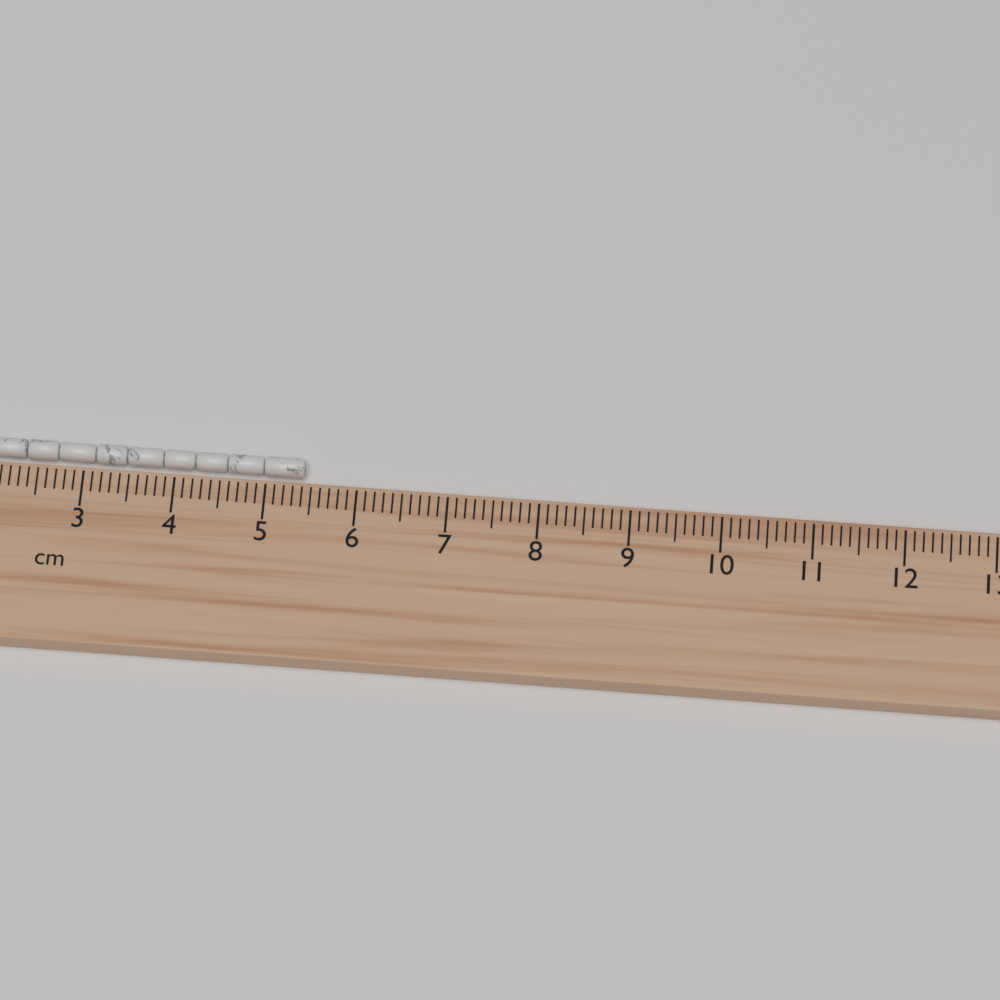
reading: 5.4 cm
